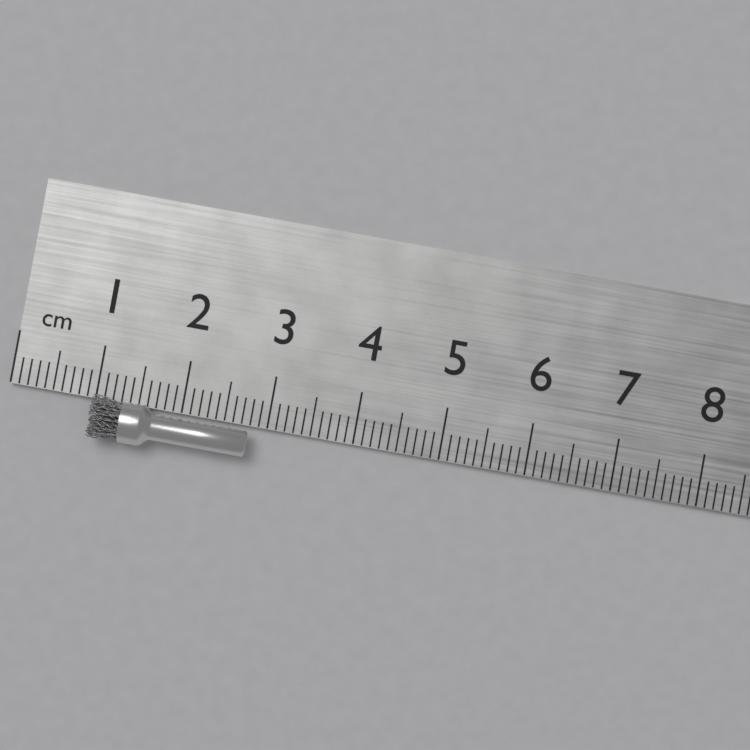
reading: 2.8 cm
